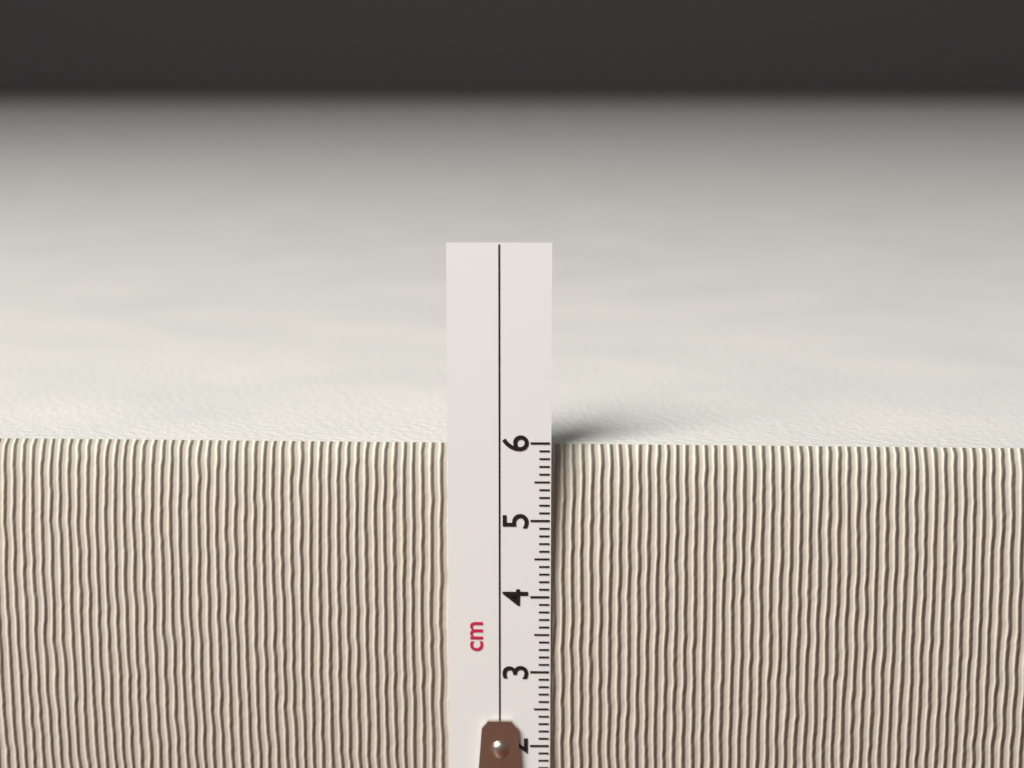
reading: 5.9 cm
